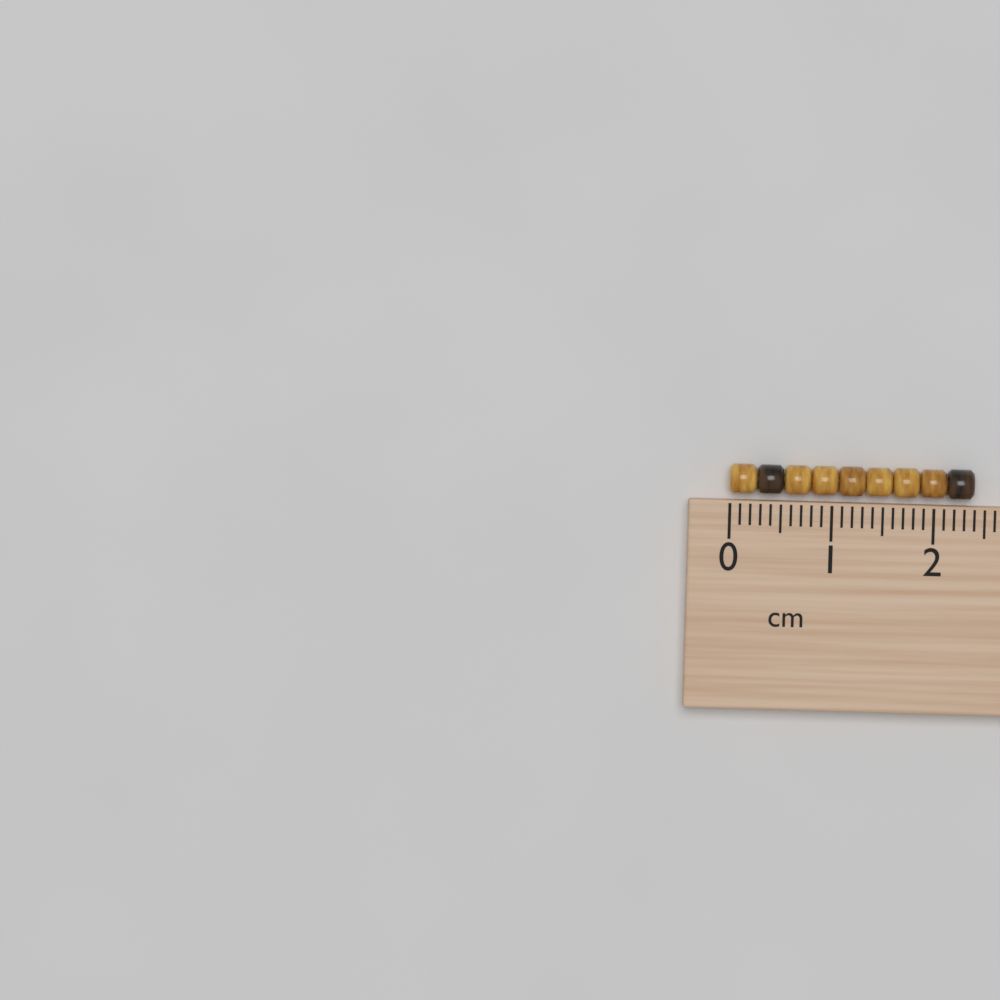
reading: 2.4 cm
